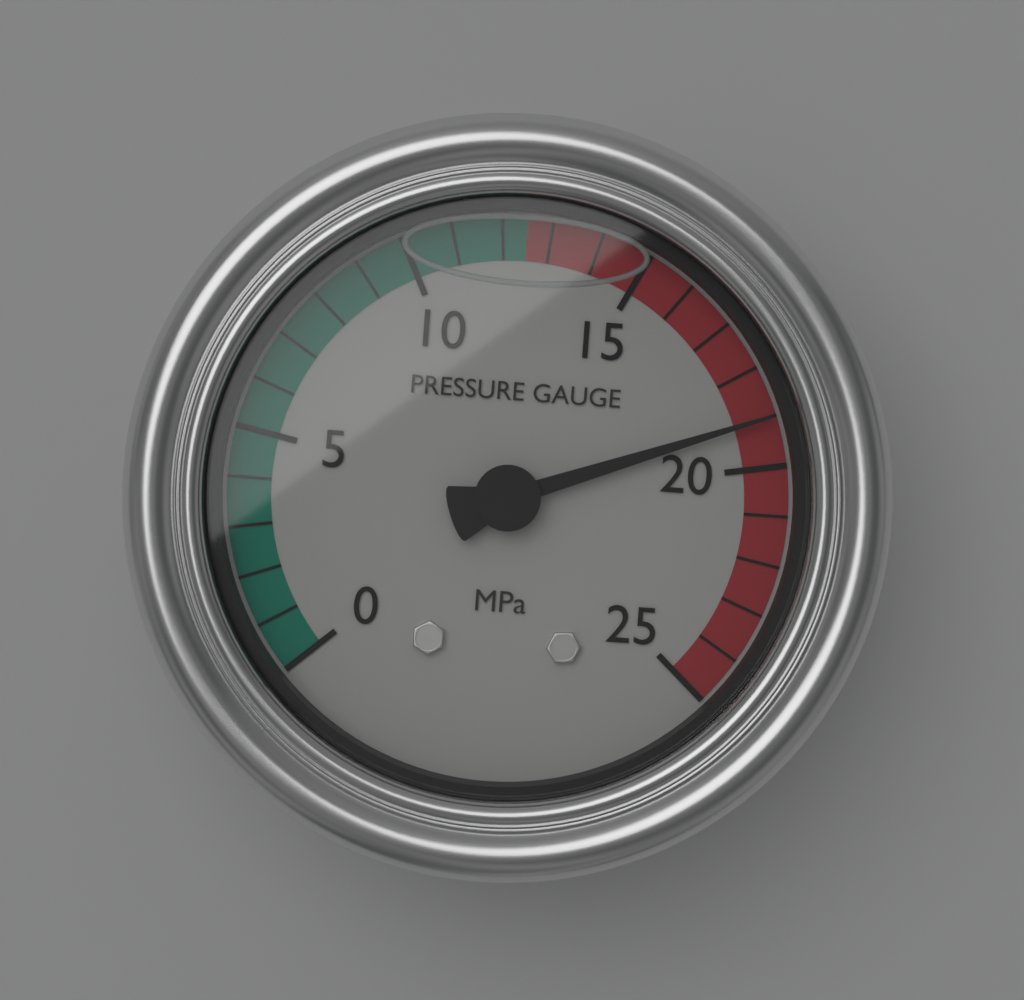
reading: 19 MPa
